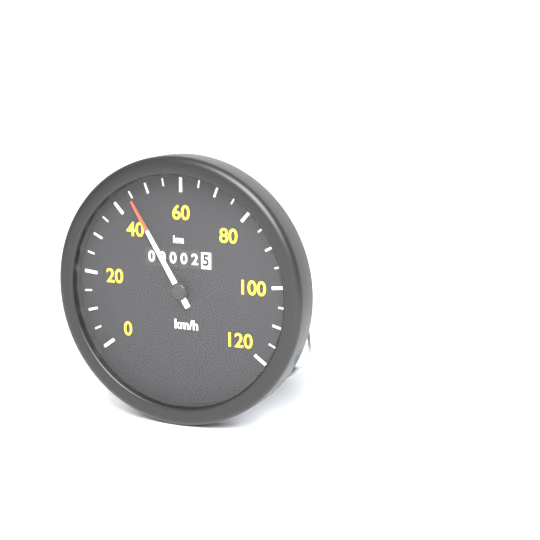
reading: 45 km/h
